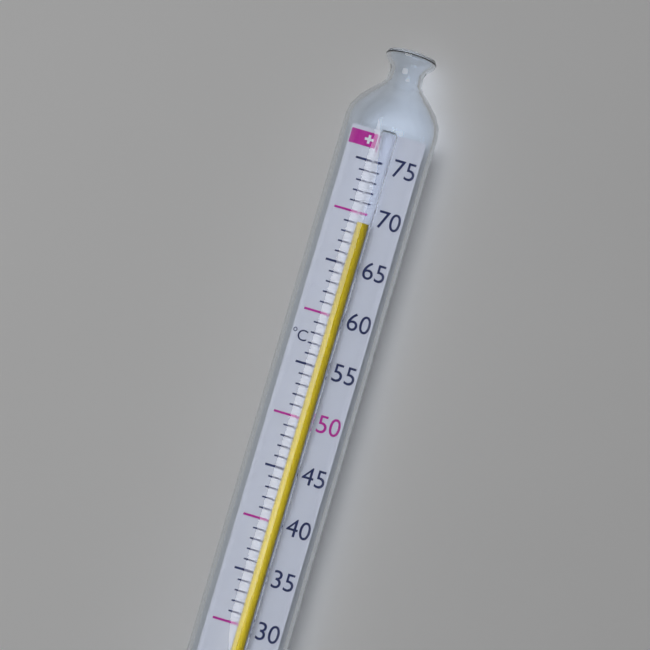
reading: 69 °C
